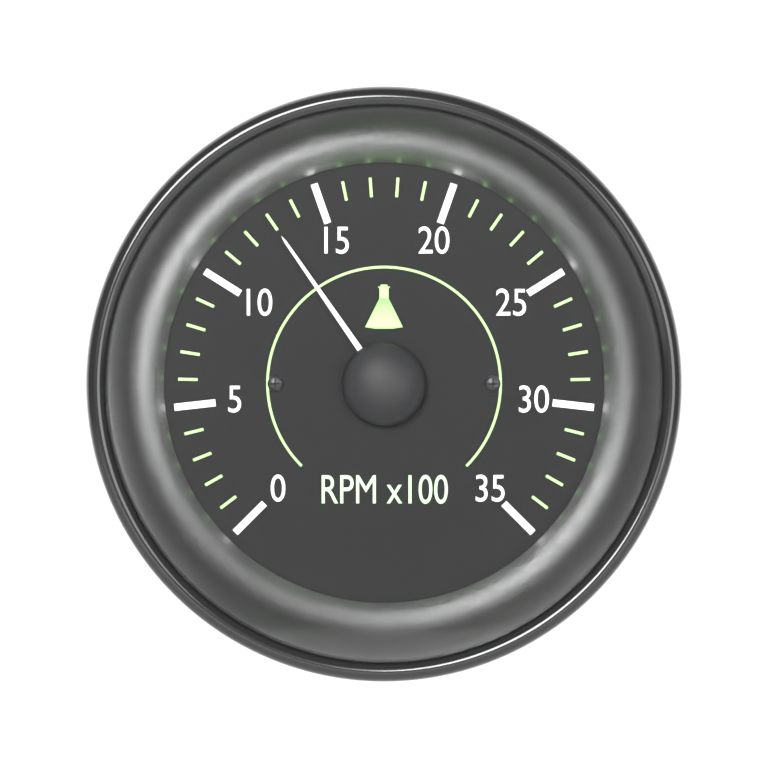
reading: 13 RPM x100
